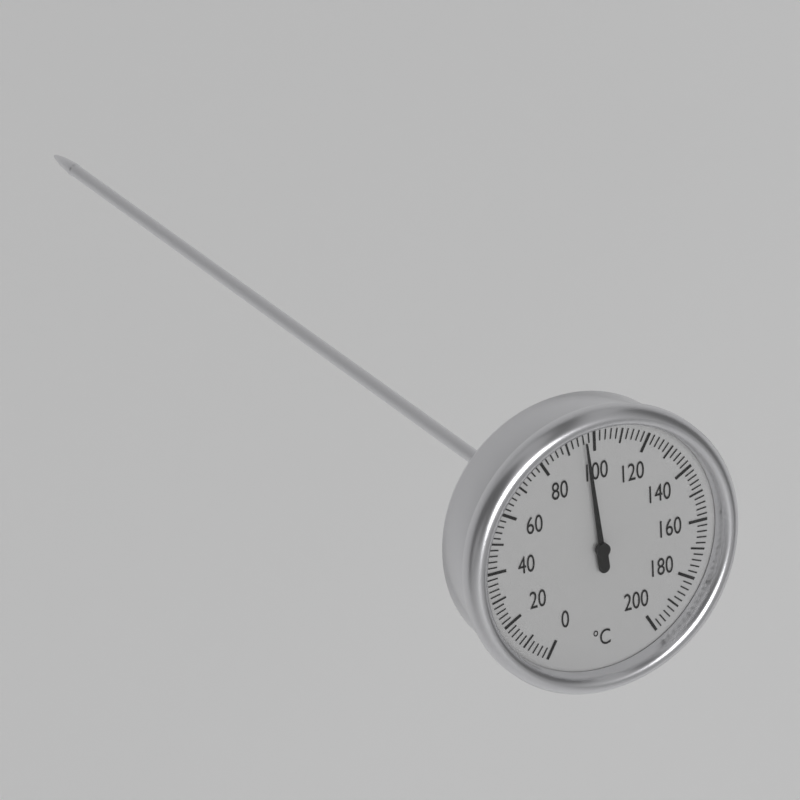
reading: 96 °C
